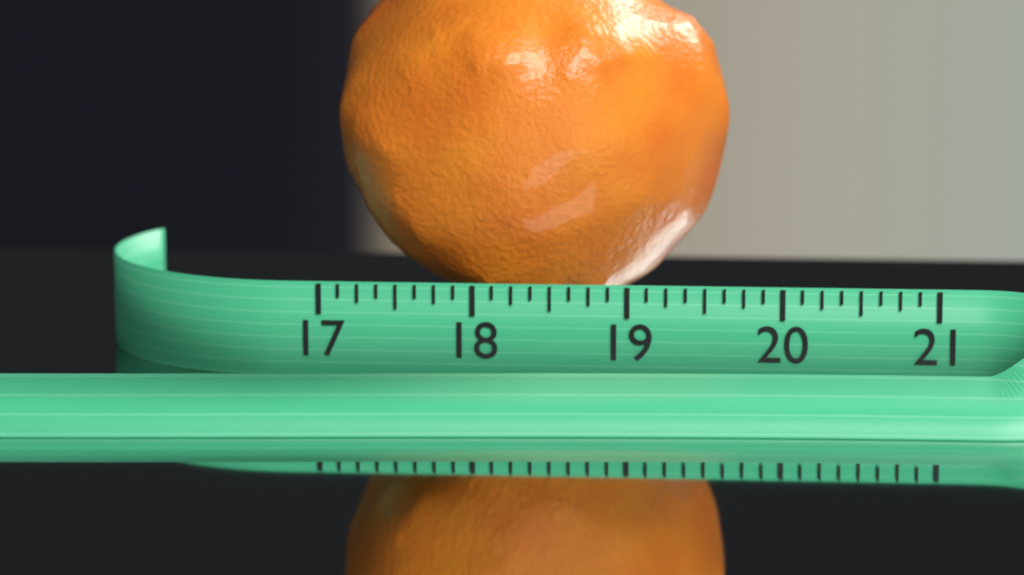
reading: 19.625 (no unit)
